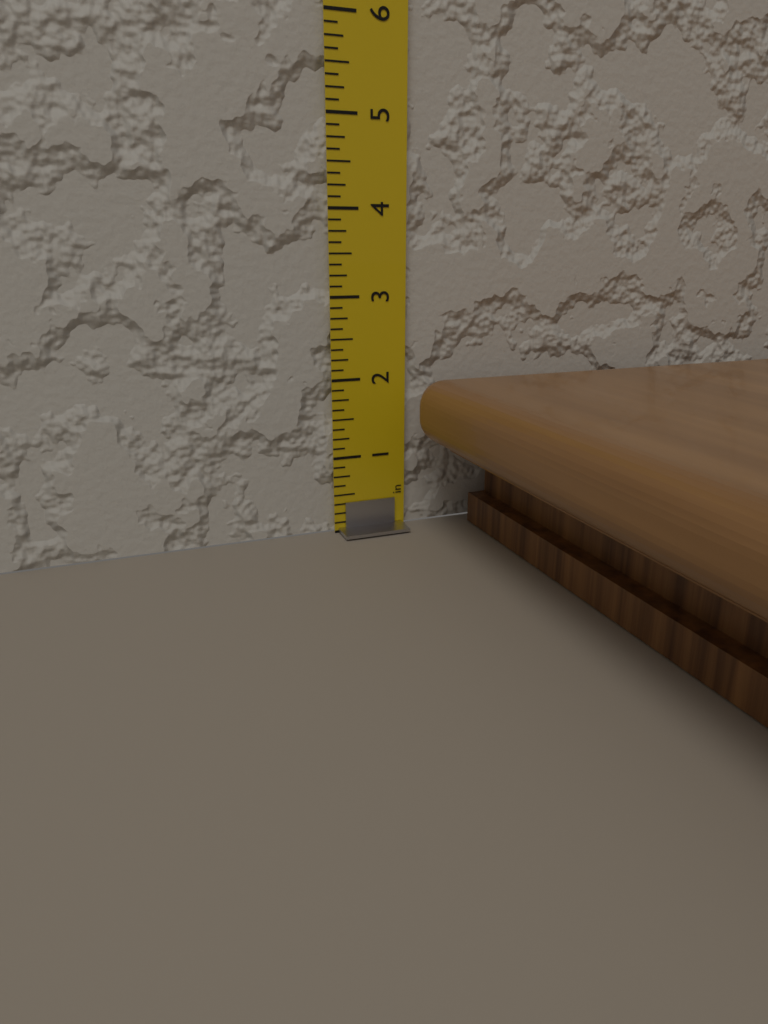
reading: 2.000 in
